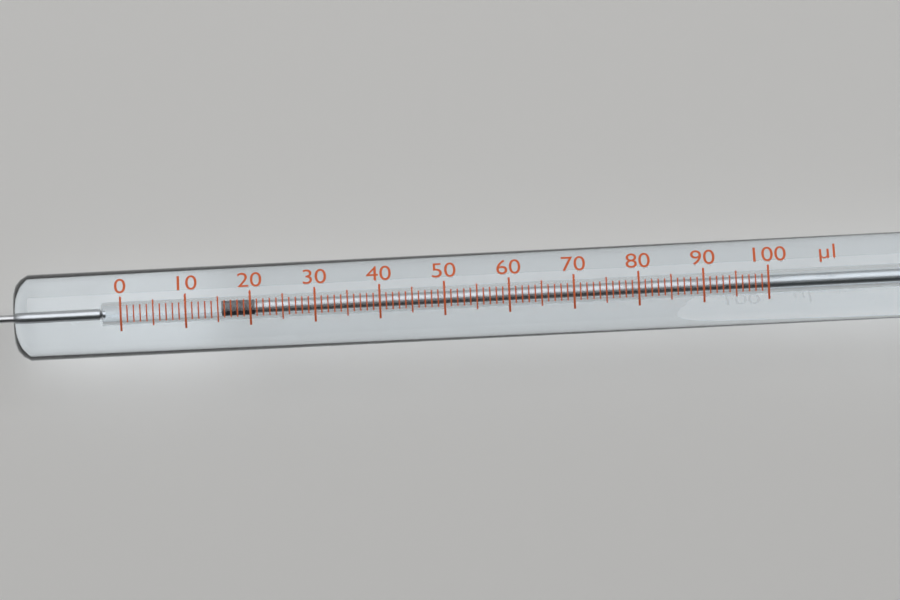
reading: 16 µl
